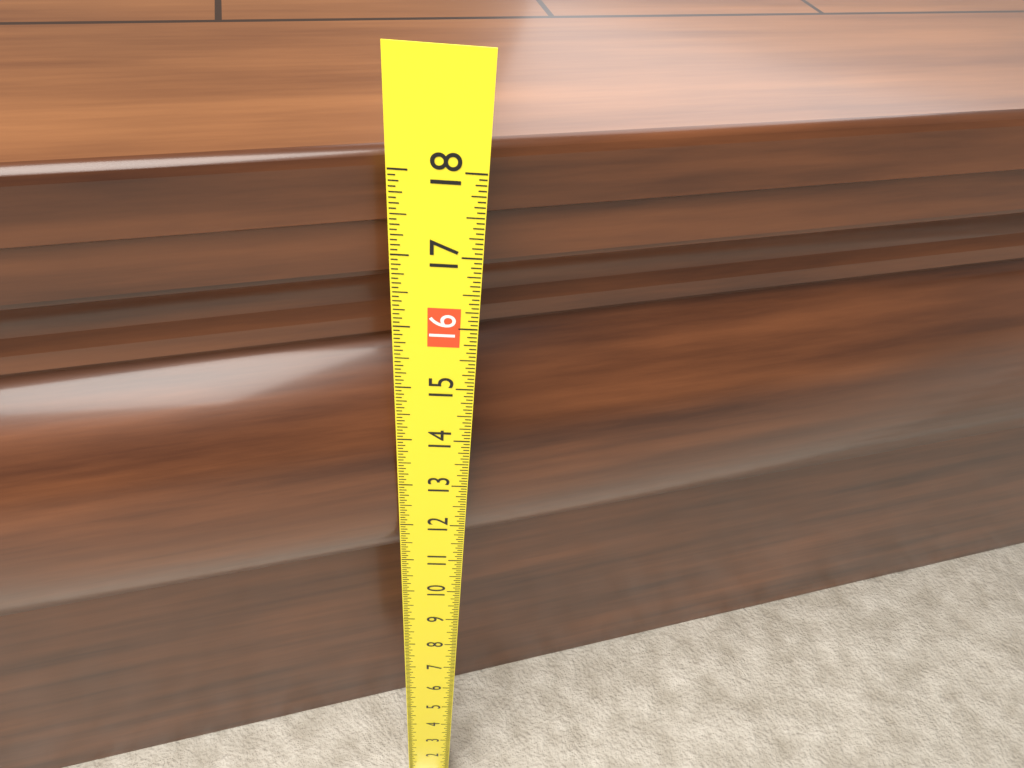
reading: 17.9375 (no unit)
